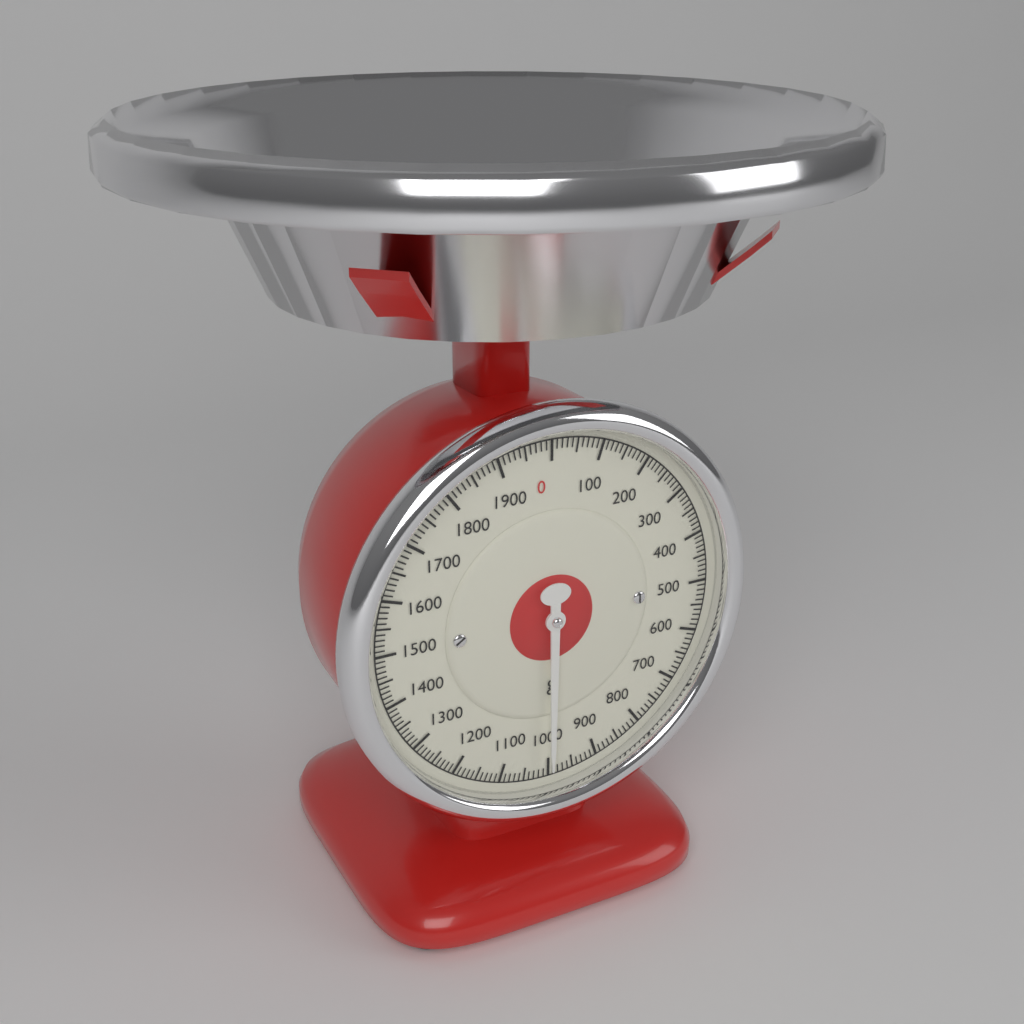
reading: 1000 g
